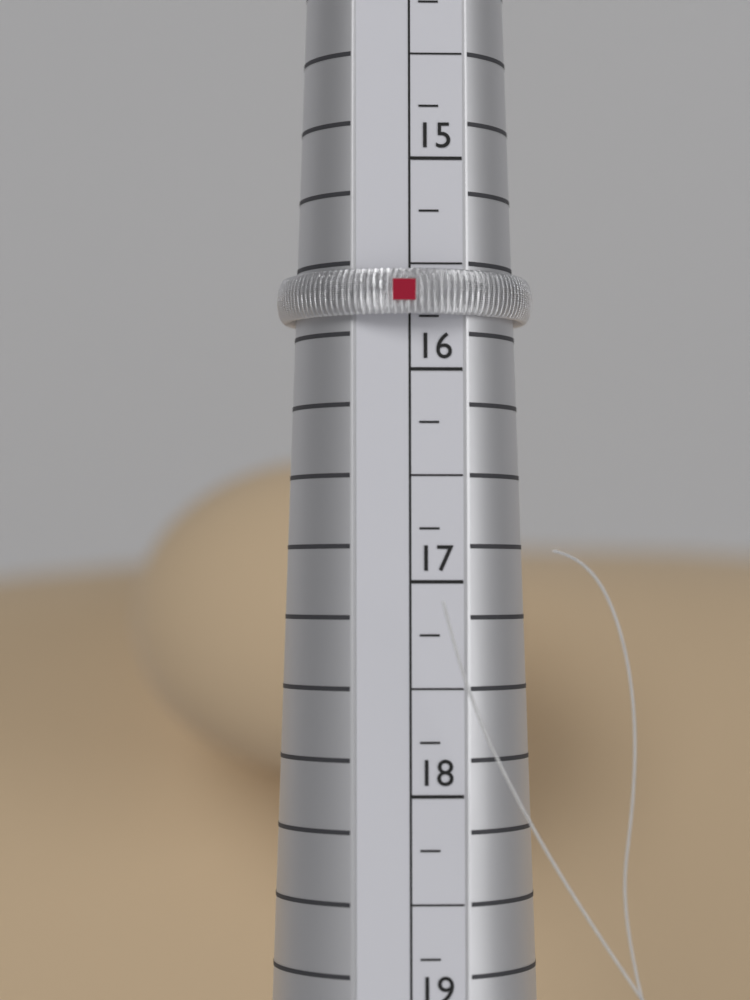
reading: 15.75 (no unit)
